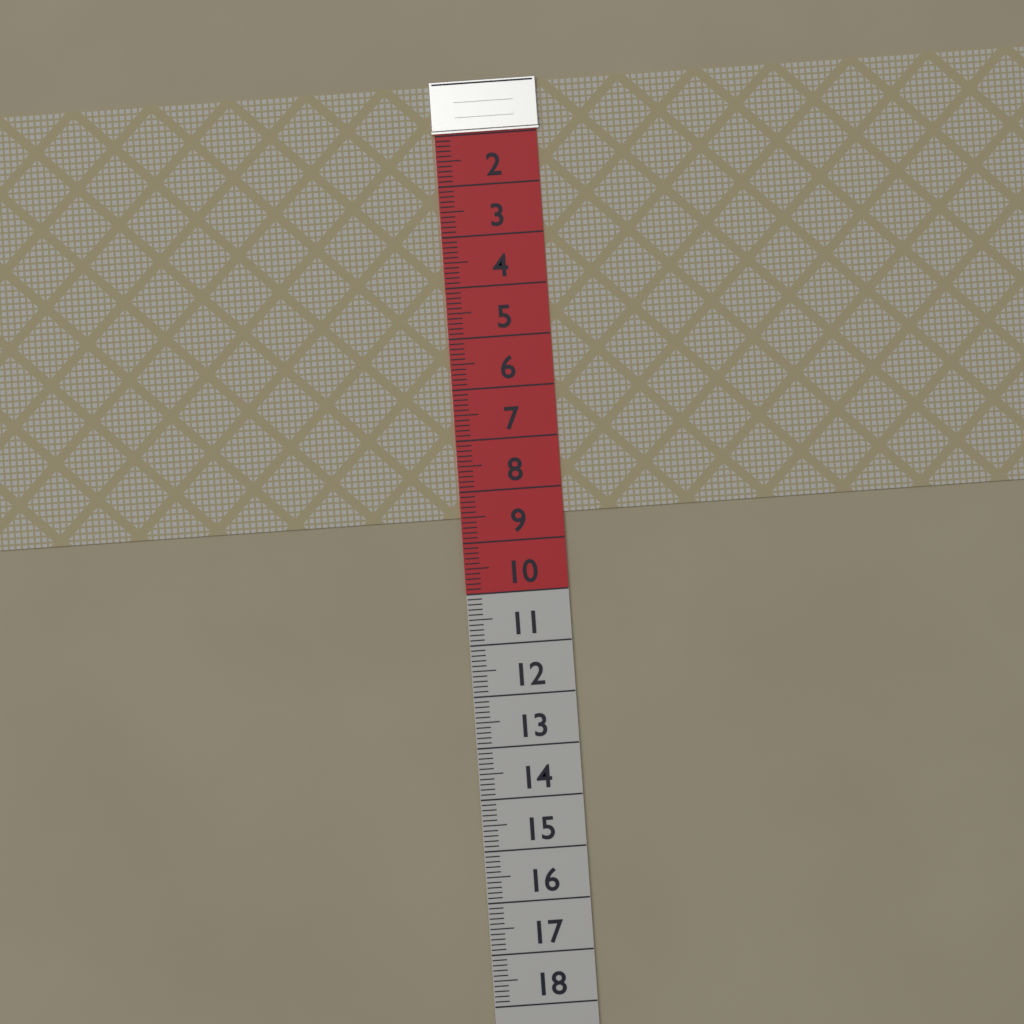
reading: 8.5 (no unit)
